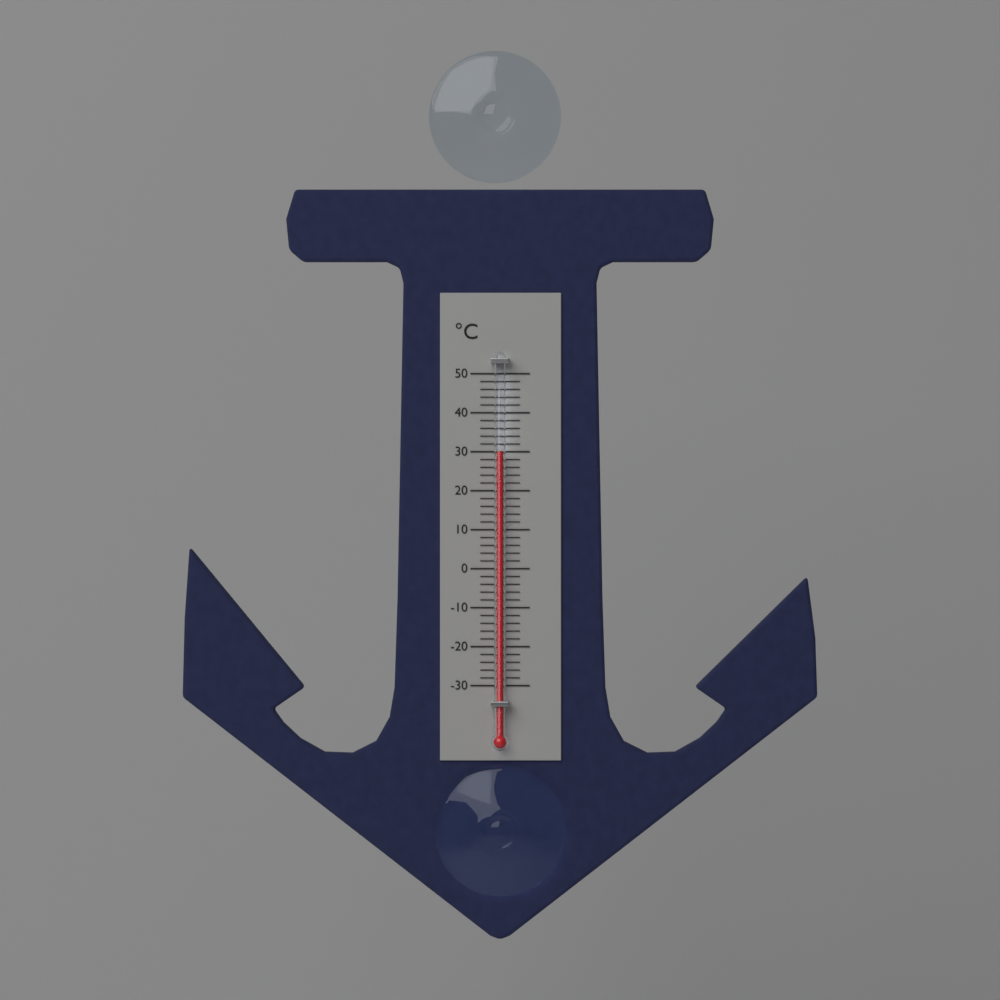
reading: 30 °C
